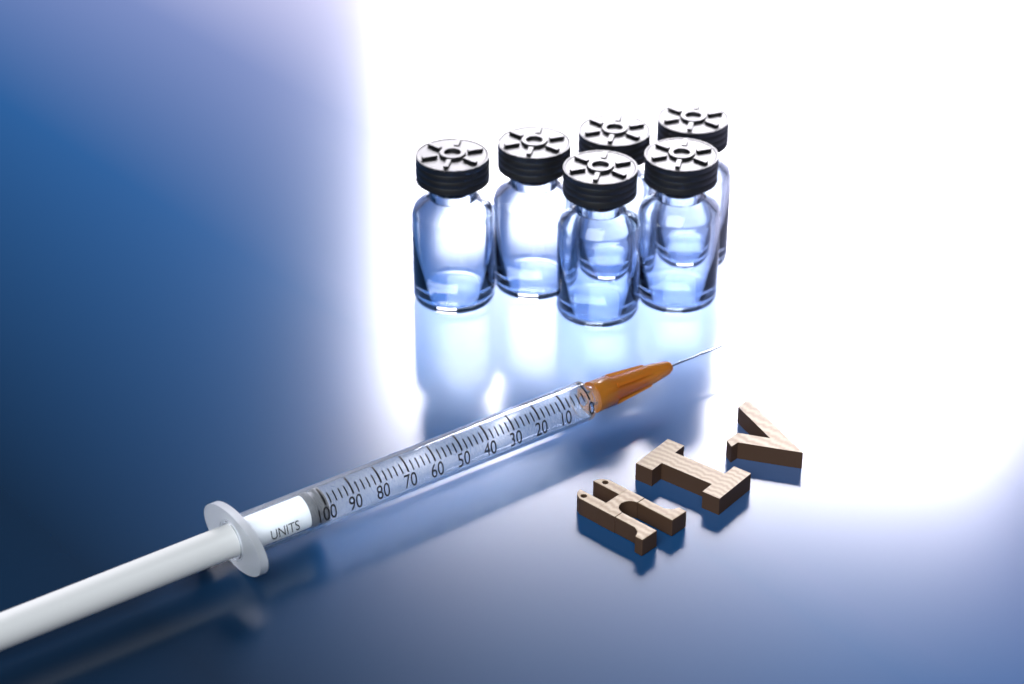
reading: 98 units
